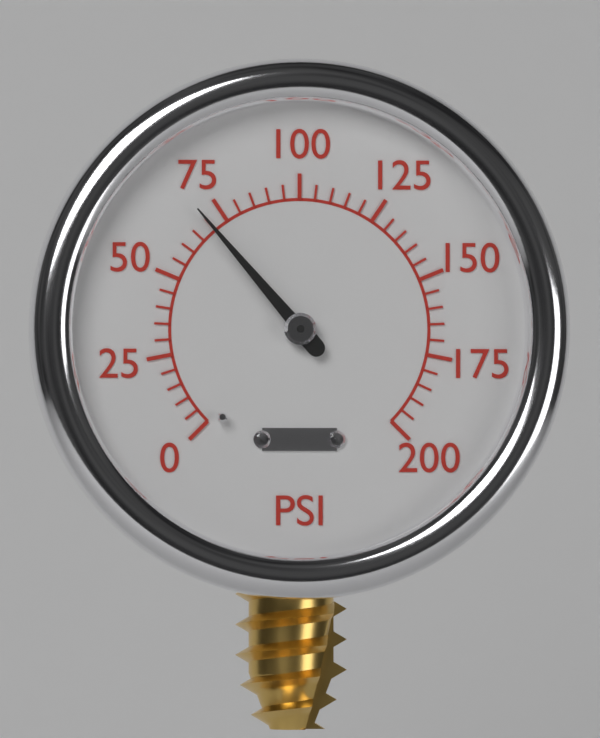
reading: 70 psi
